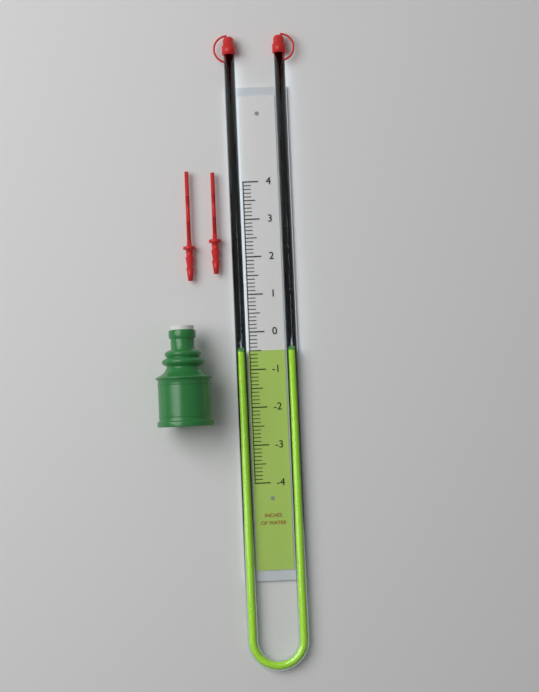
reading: -0.5 in
